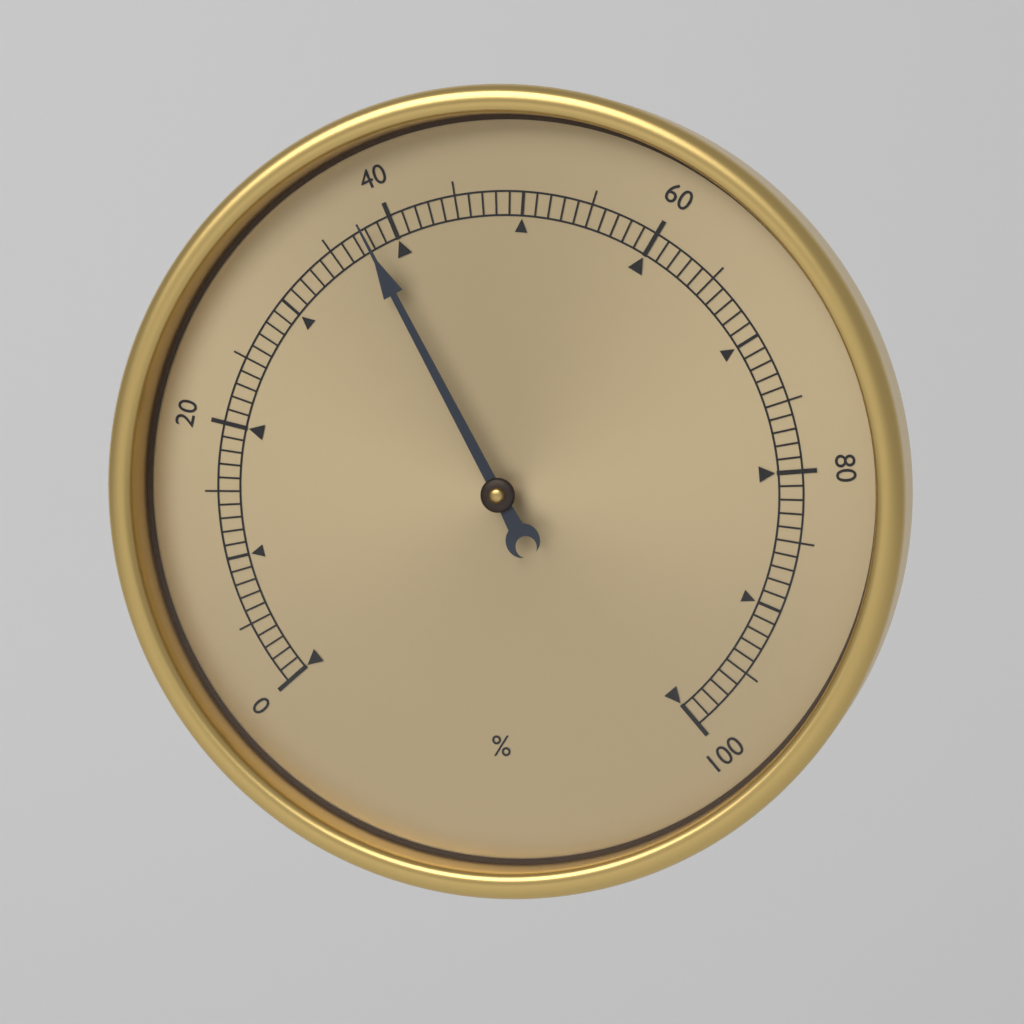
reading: 38 %
